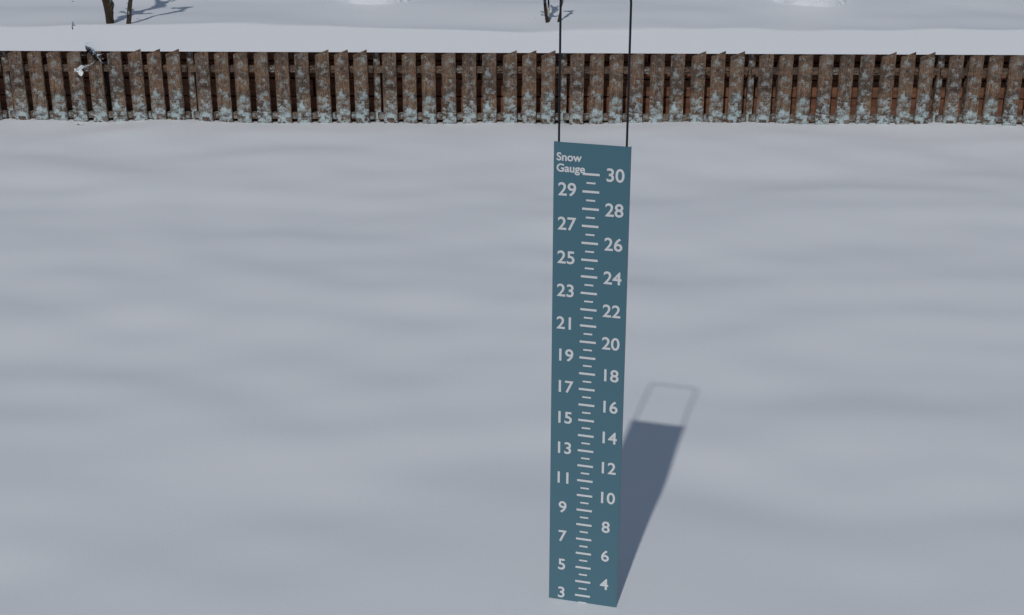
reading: 2.5 (no unit)
